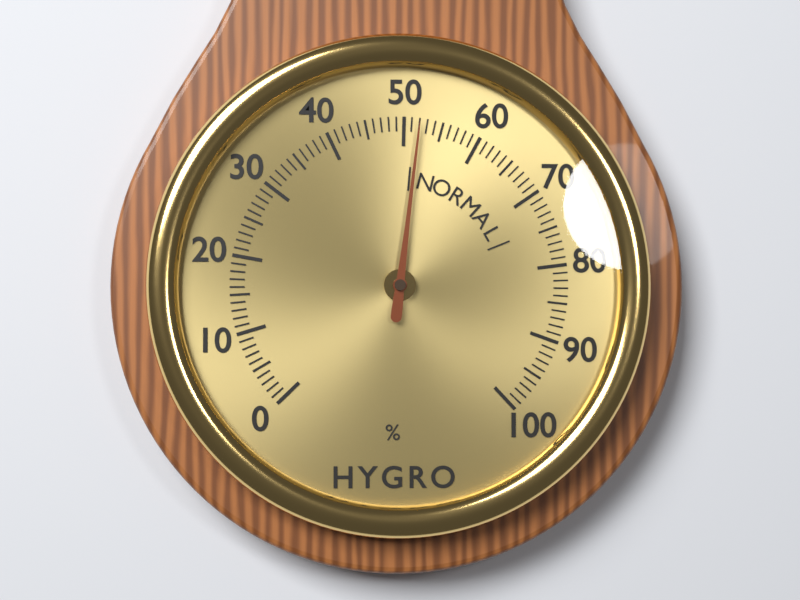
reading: 52 %
